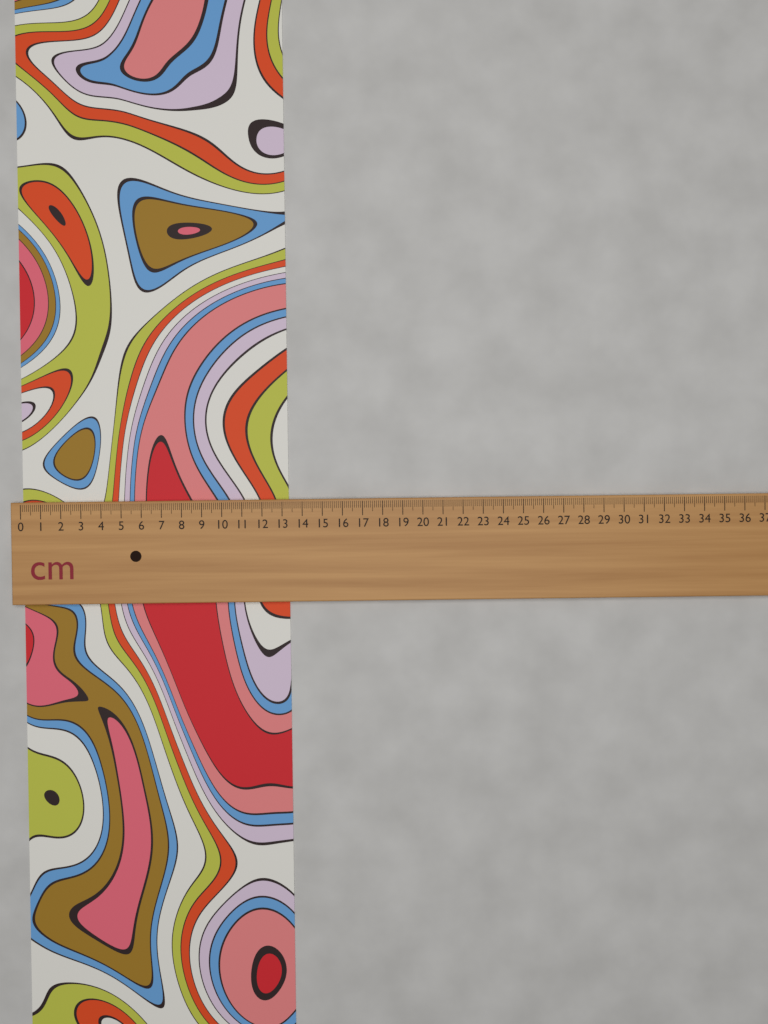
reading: 13.3 cm
